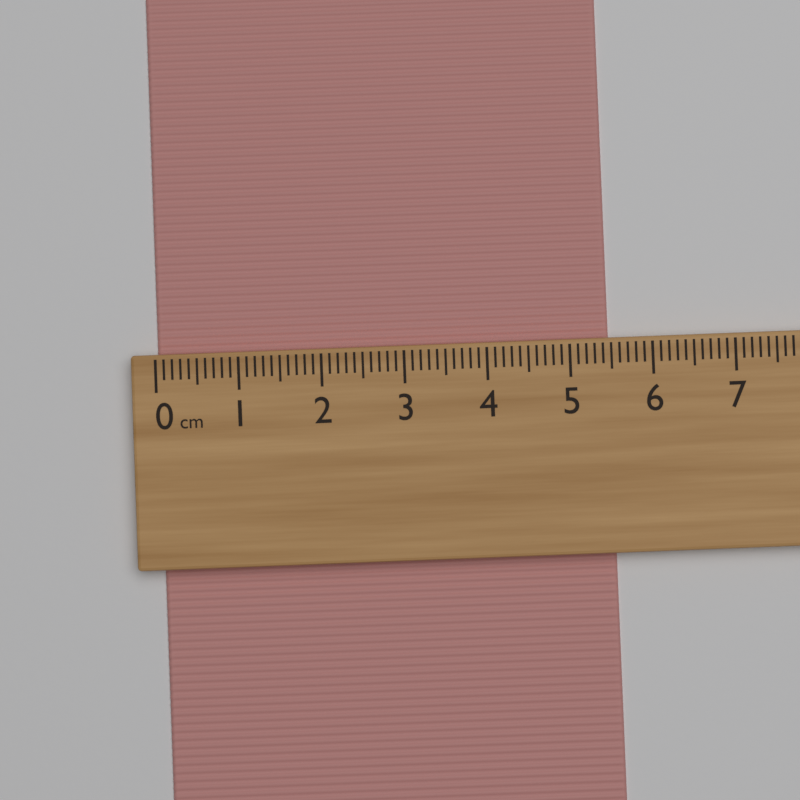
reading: 5.5 cm
